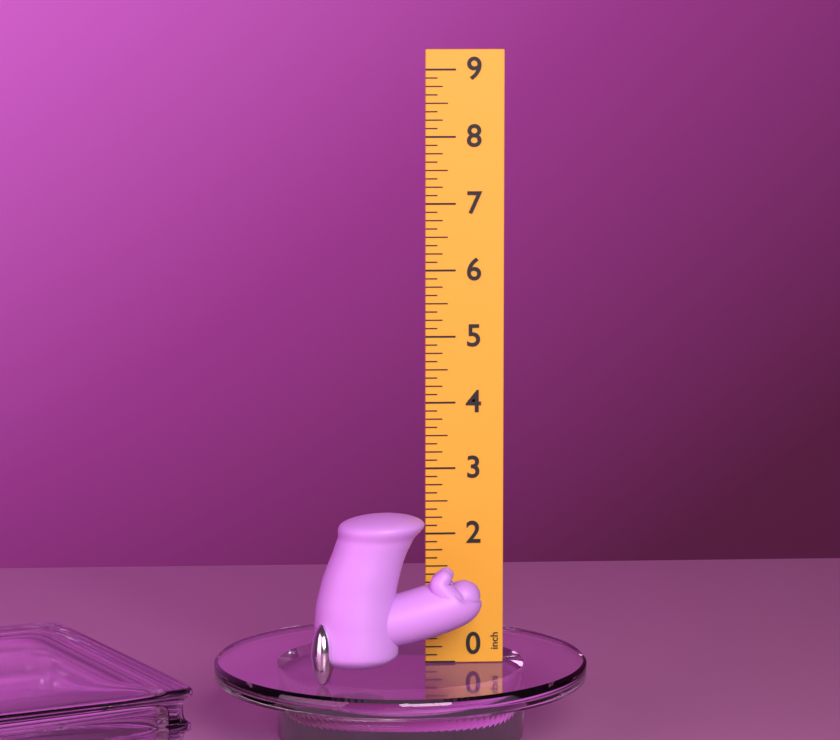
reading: 2.500 inch
